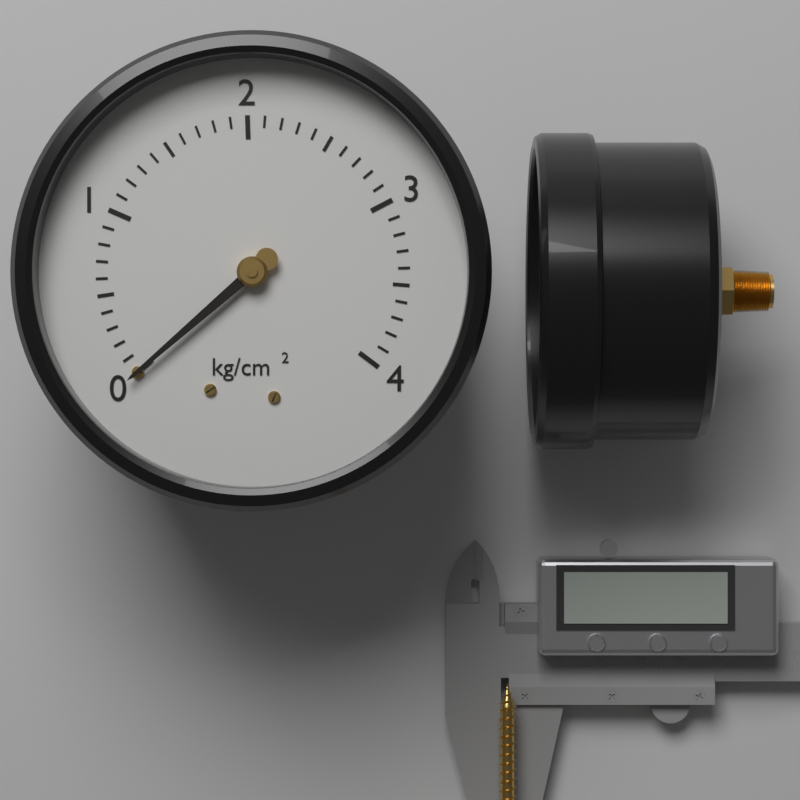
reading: 0.0 kg/cm²
